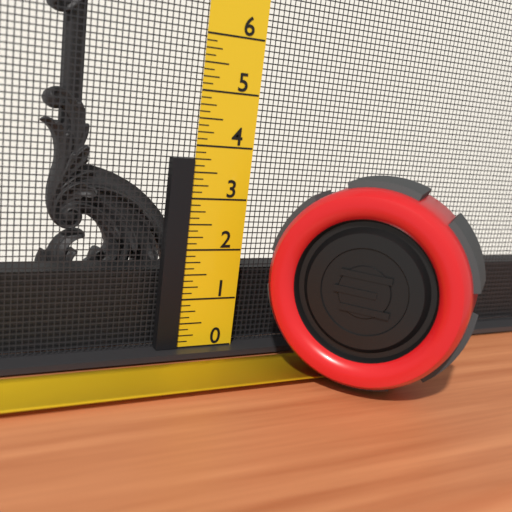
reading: 3.750 (no unit)
